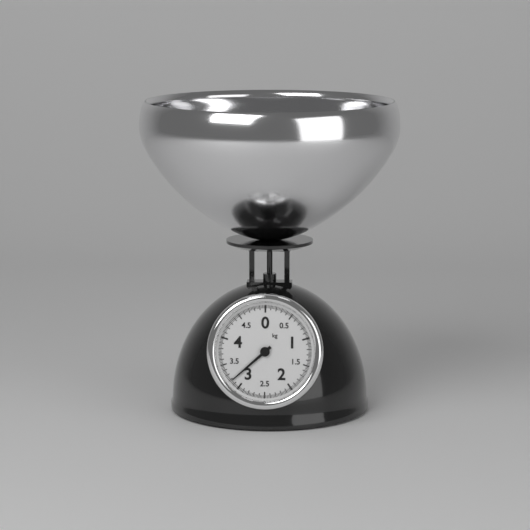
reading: 3.175 kg
